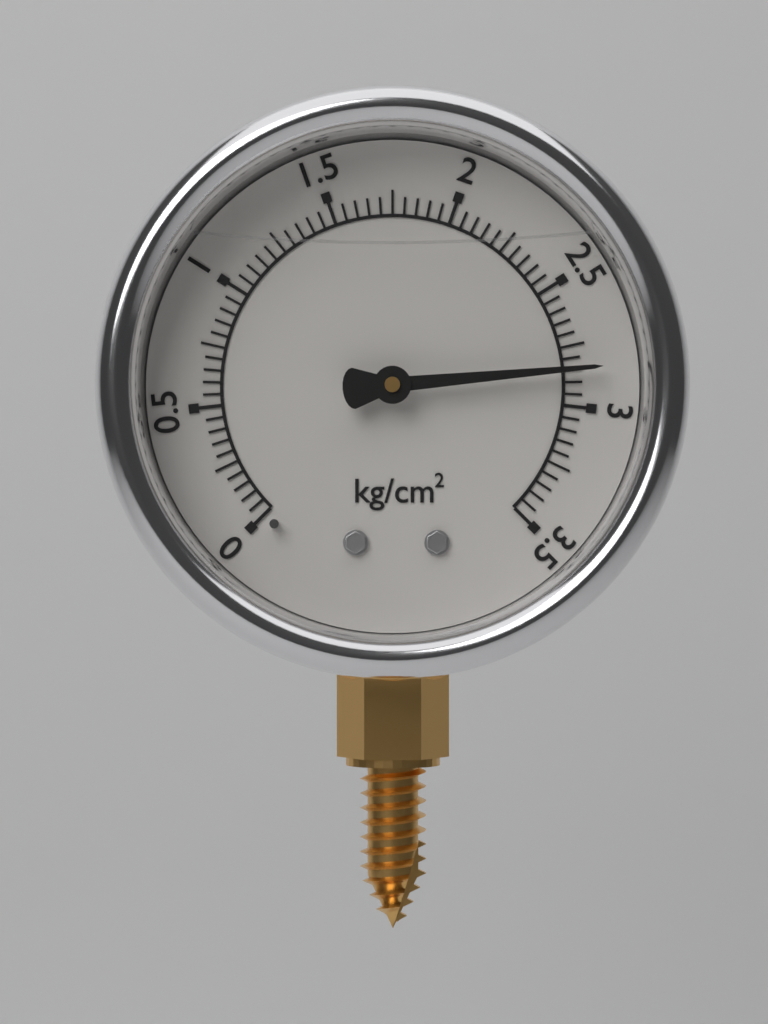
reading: 2.85 kg/cm²
